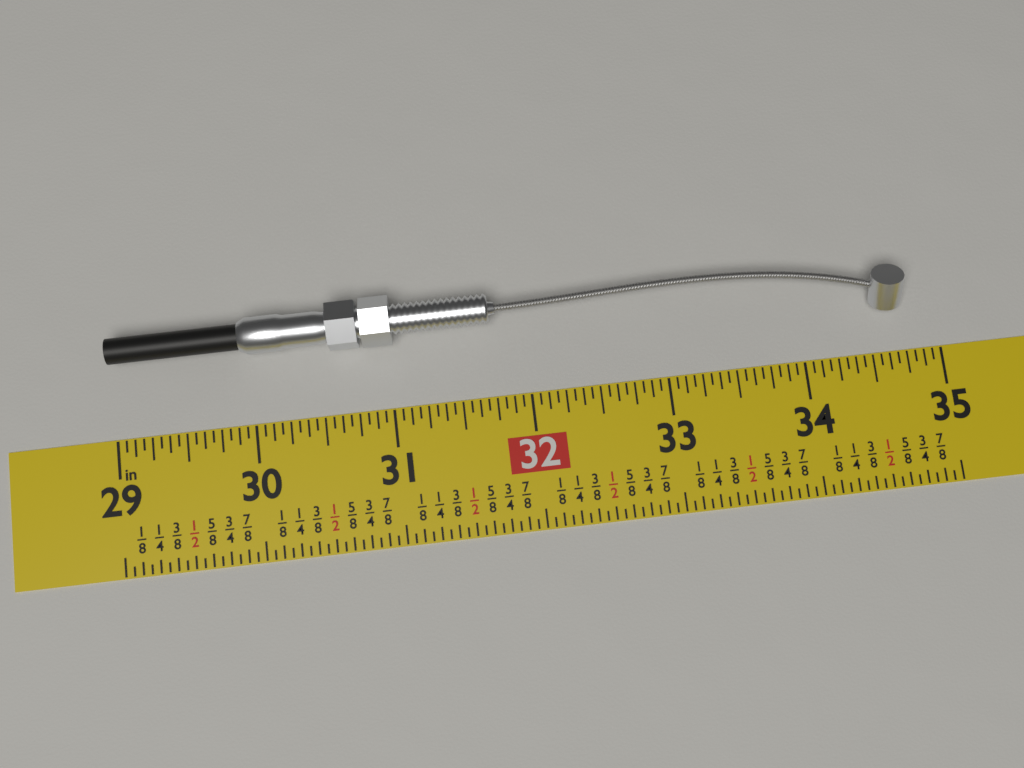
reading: 34.7500 in
